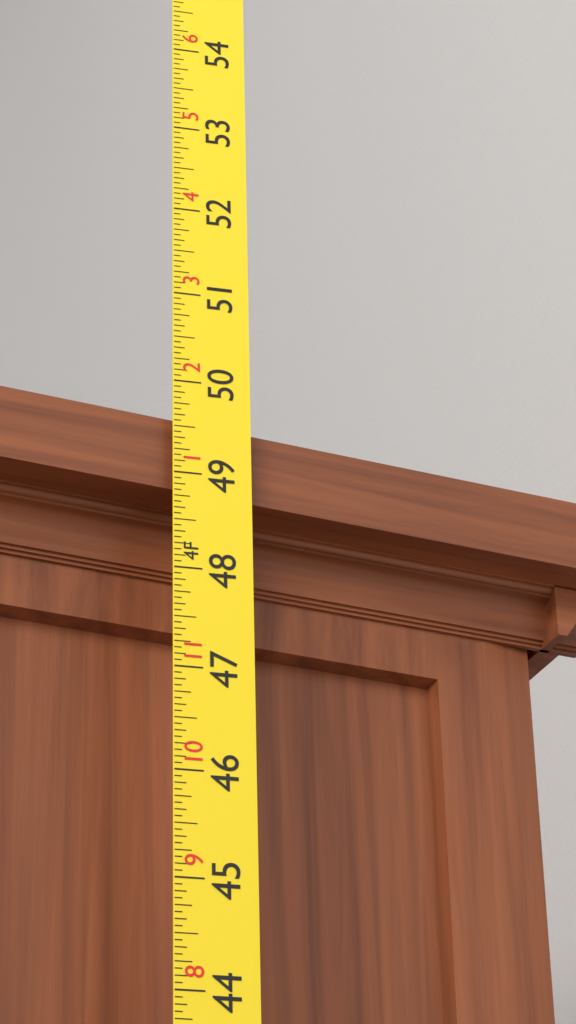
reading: 49.6250 in
